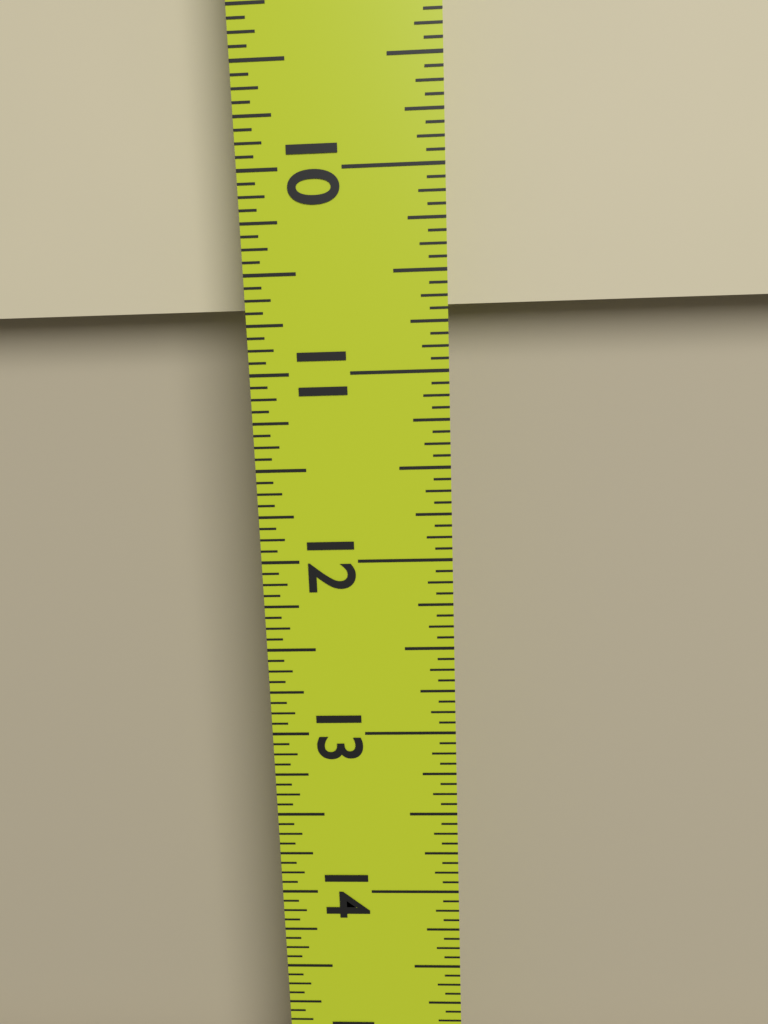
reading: 10.6875 in
